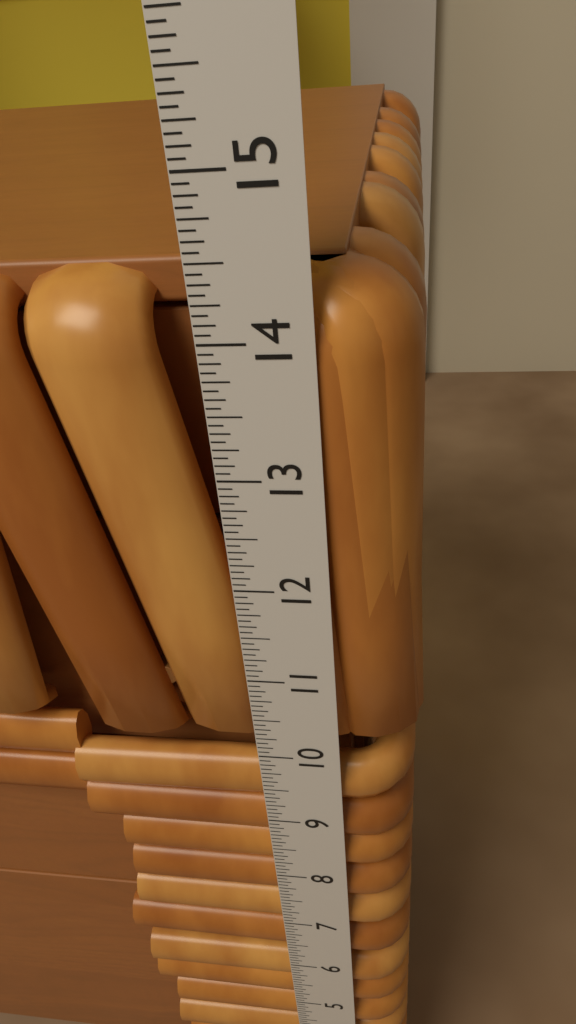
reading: 14.3750 in
